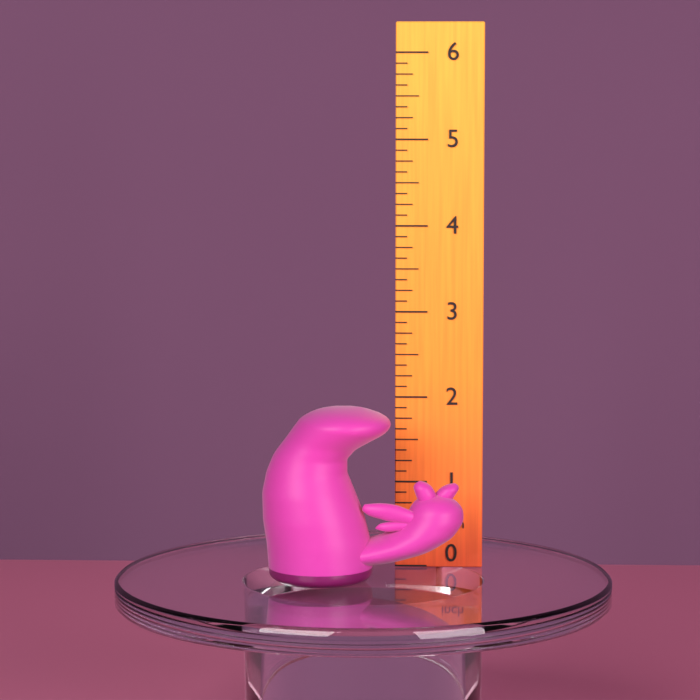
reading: 2.000 inch
